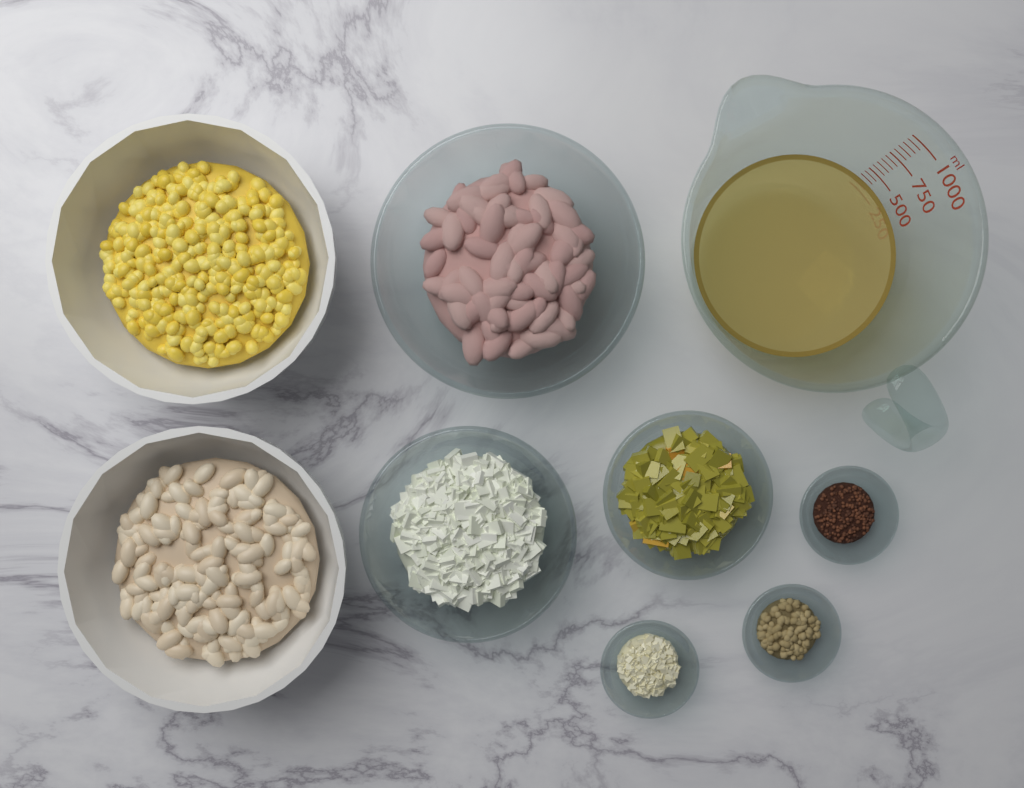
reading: 450 ml
